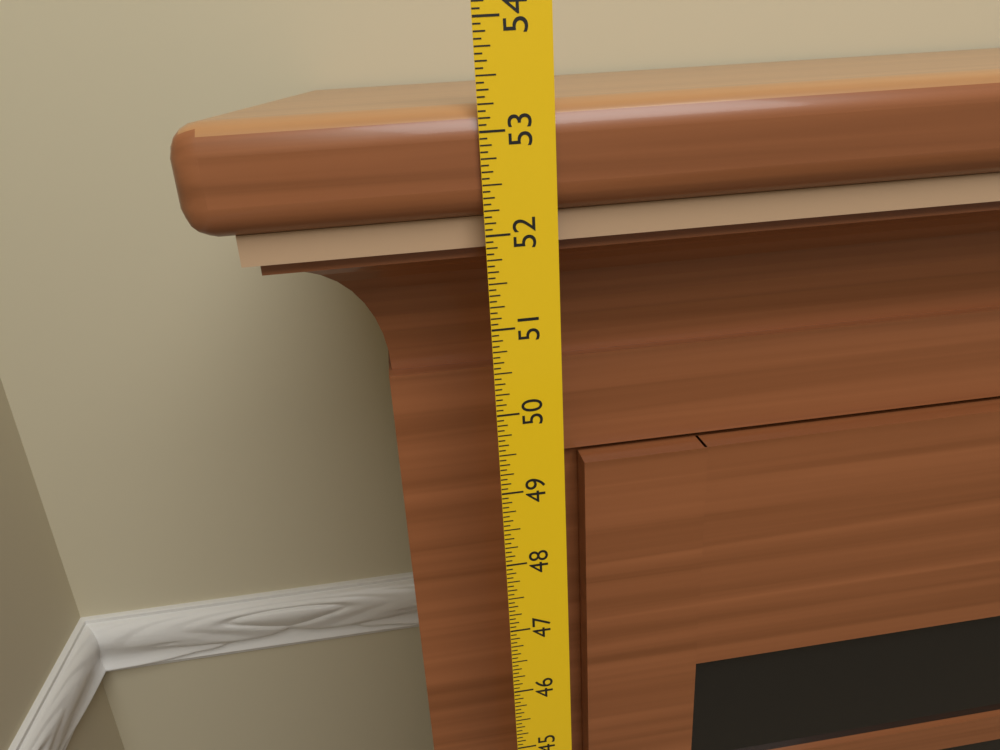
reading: 53.2500 in
